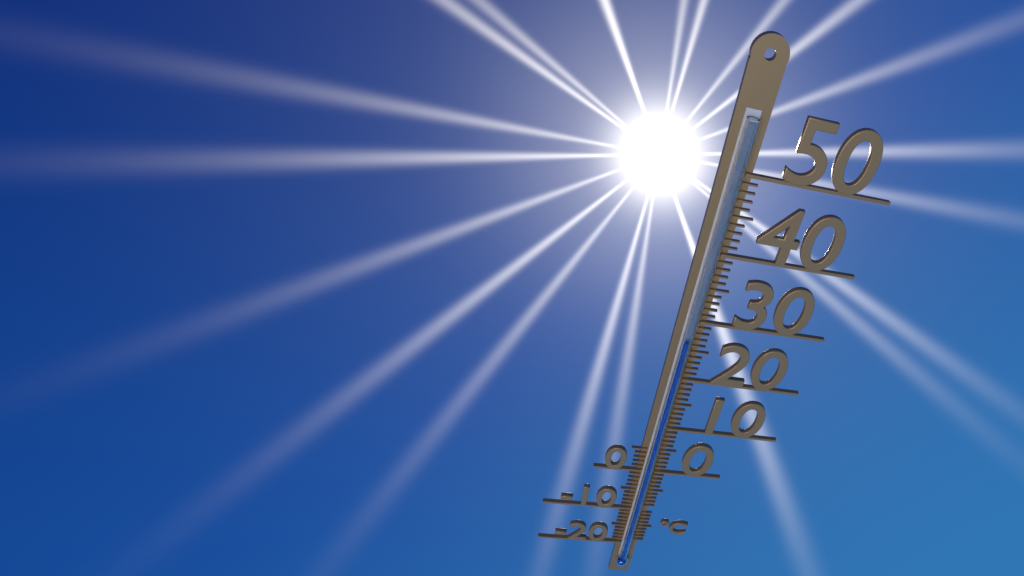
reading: 27 °C
